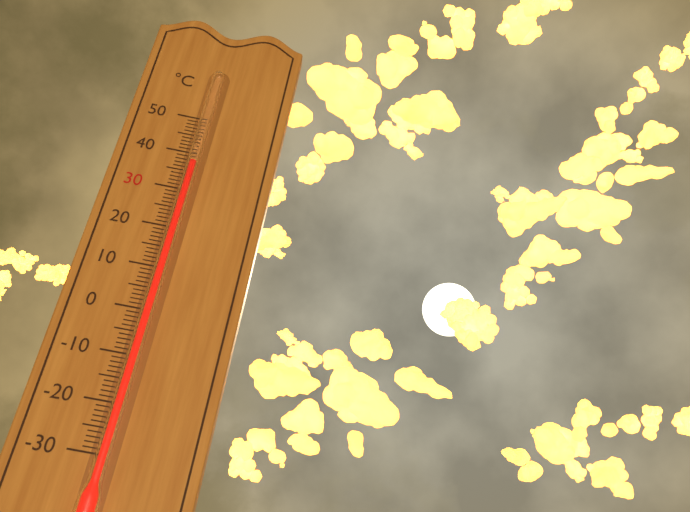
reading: 37 °C
